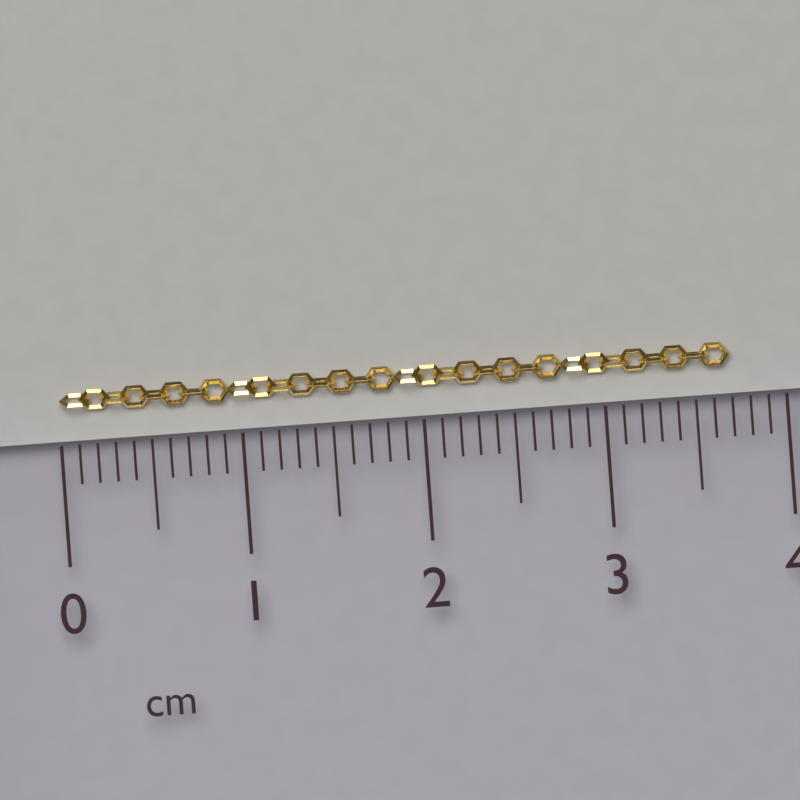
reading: 3.7 cm
